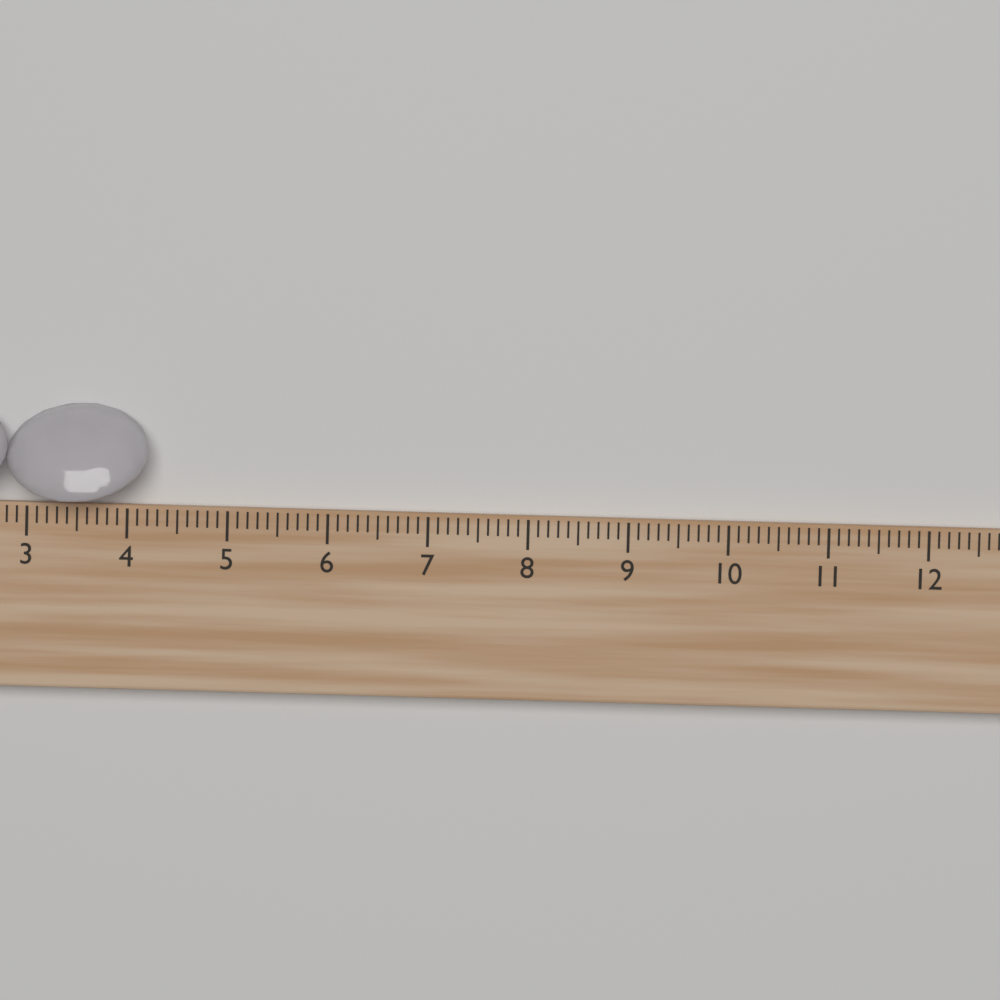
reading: 4.2 cm
